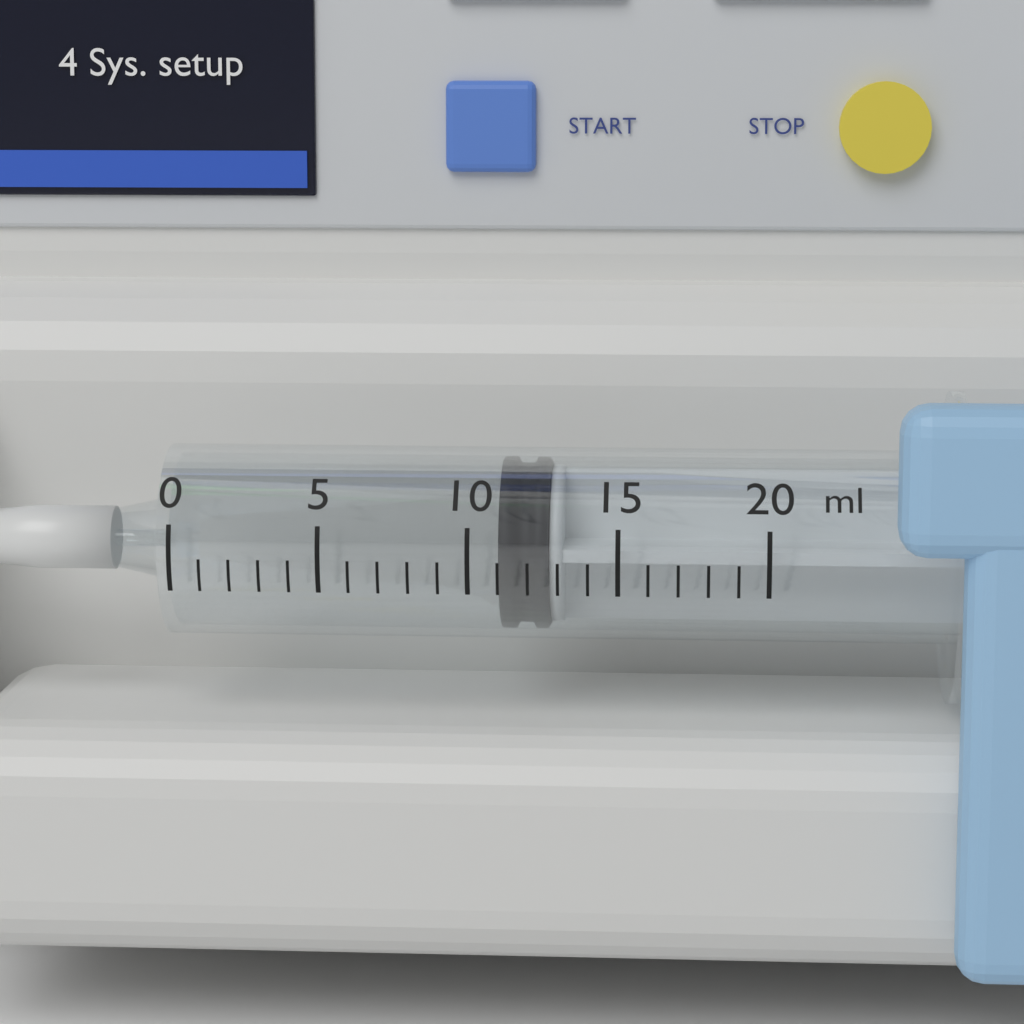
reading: 11 ml
